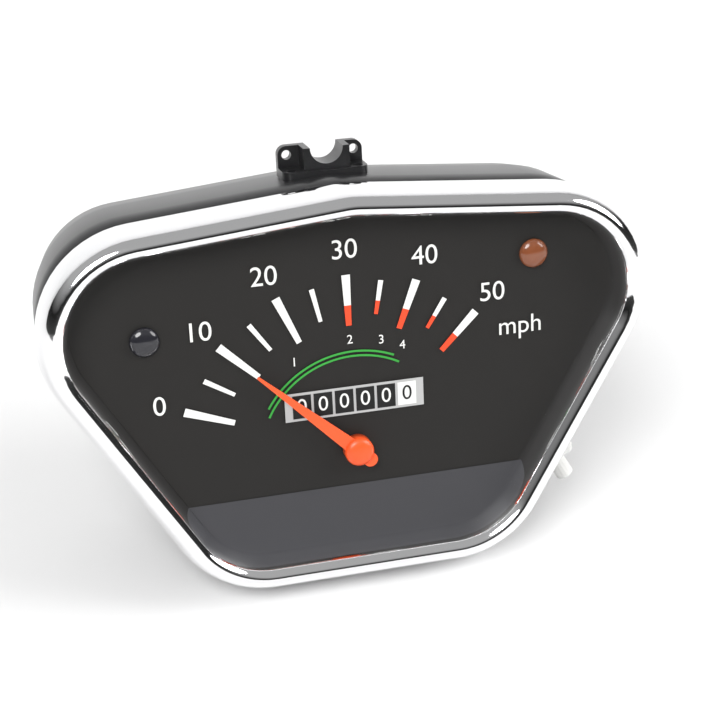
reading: 10 mph
